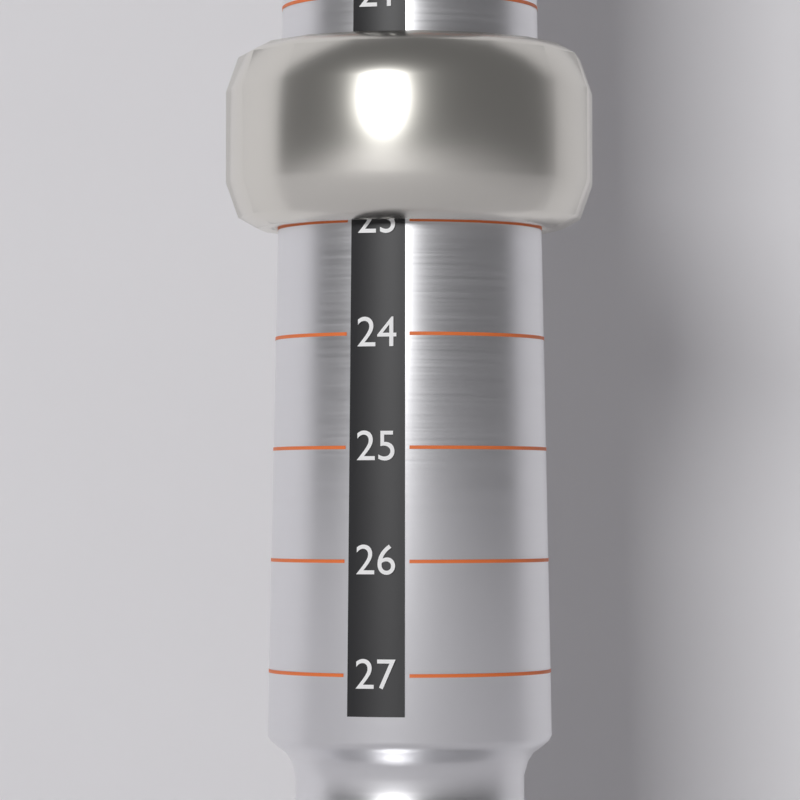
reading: 23 (no unit)
